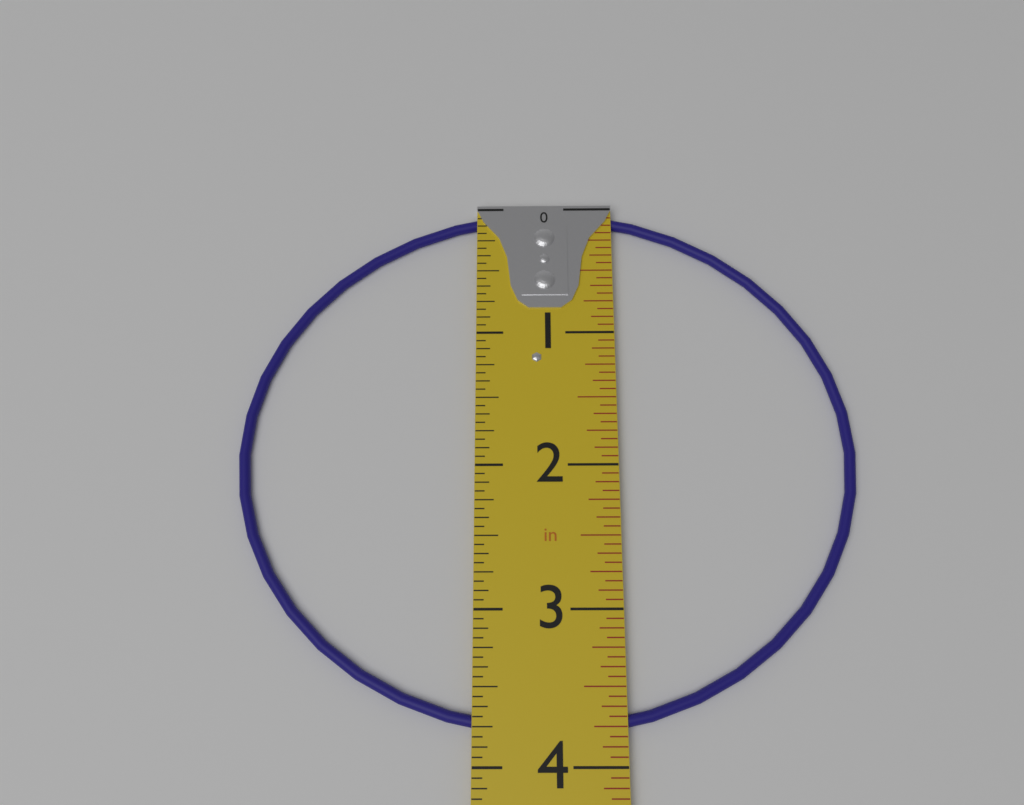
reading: 3.8125 in
